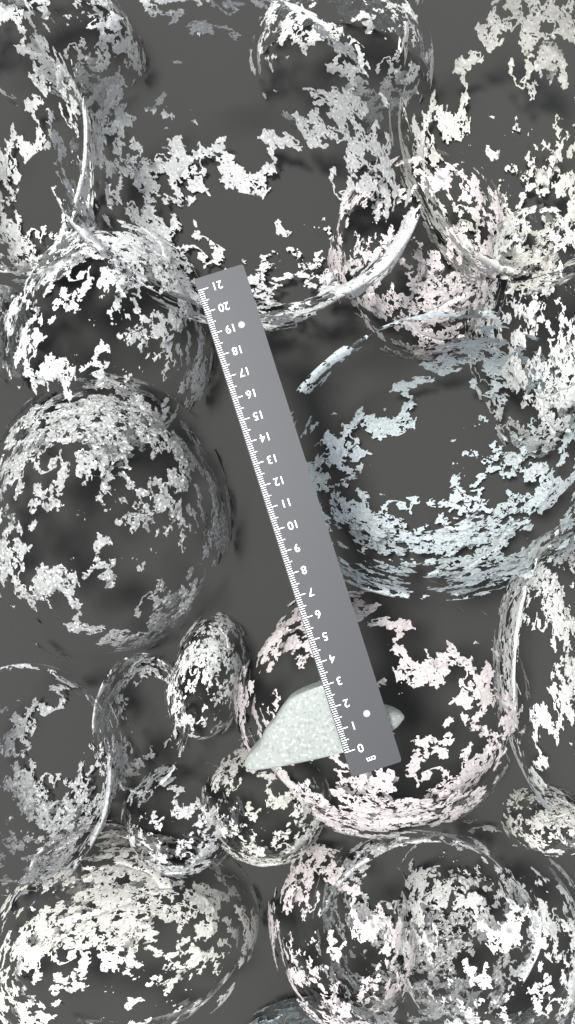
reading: 3.0 cm
